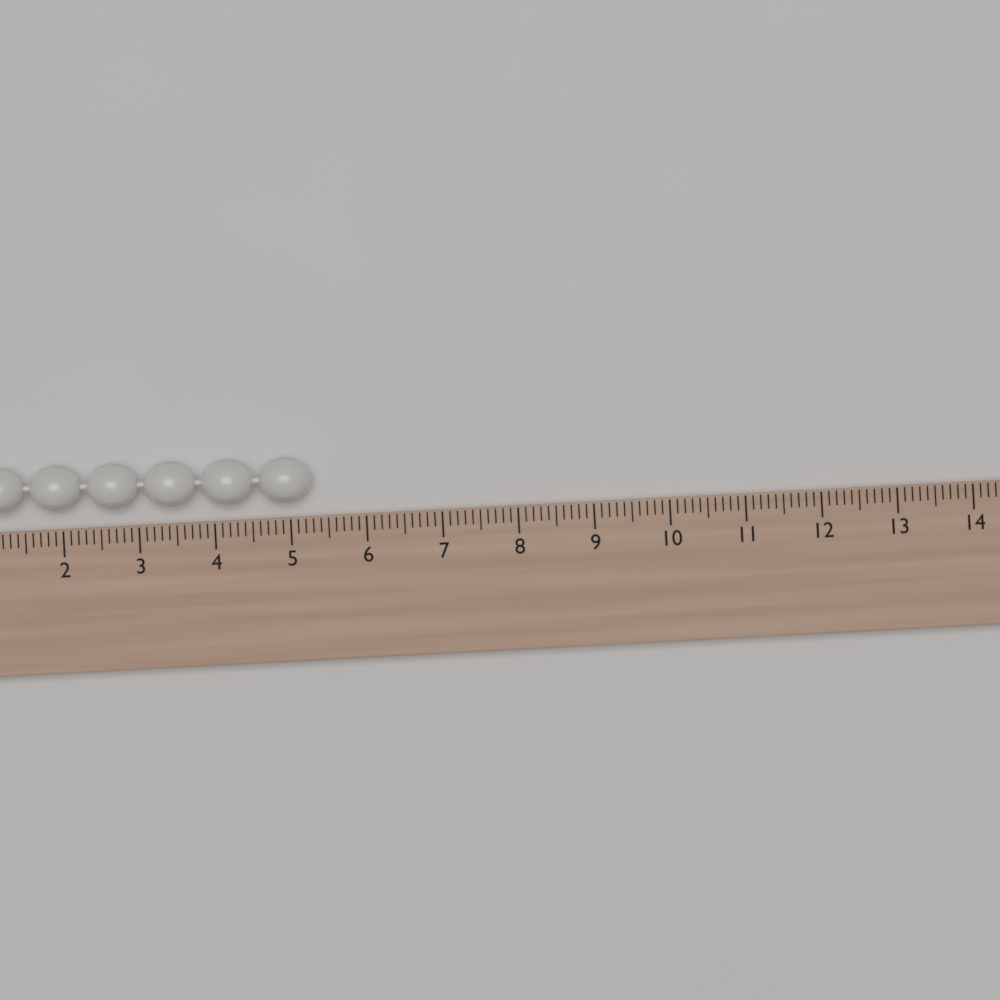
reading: 5.3 (no unit)
